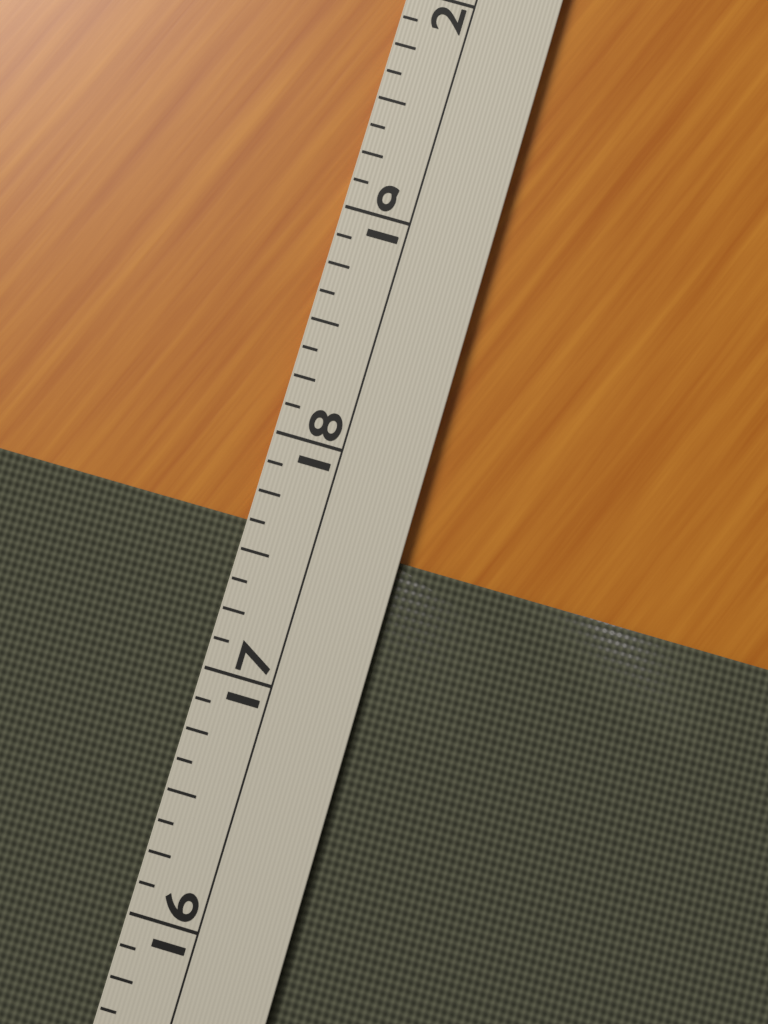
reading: 17.625 (no unit)
